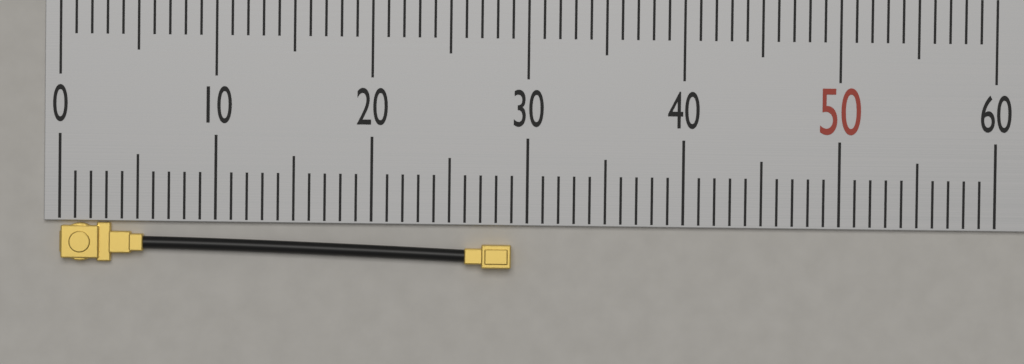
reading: 29 (no unit)
